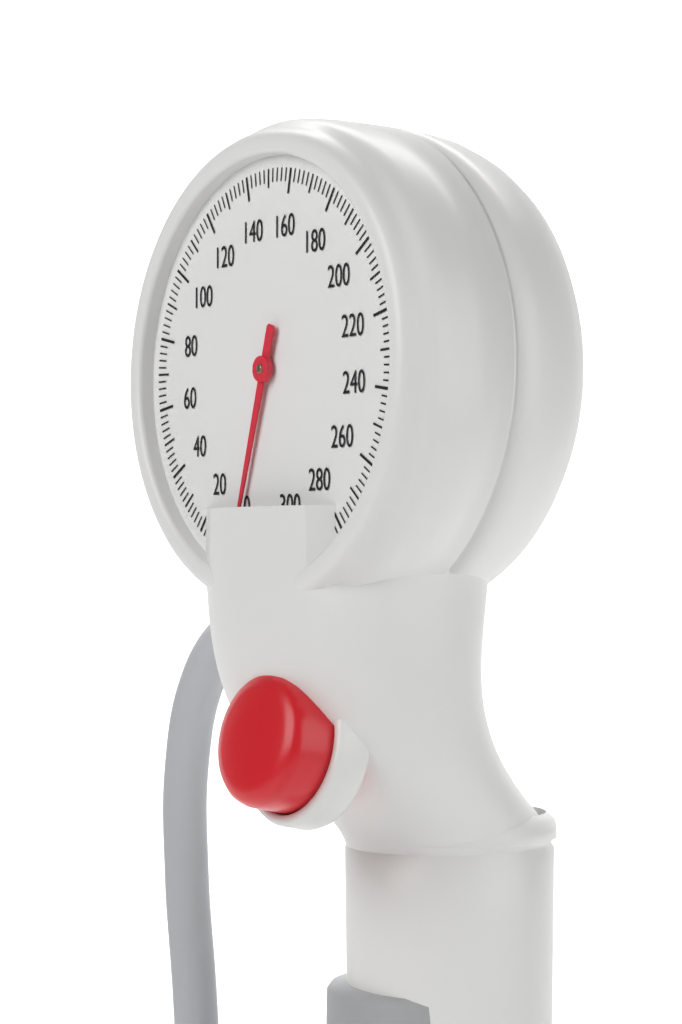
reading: 2 mmHg
